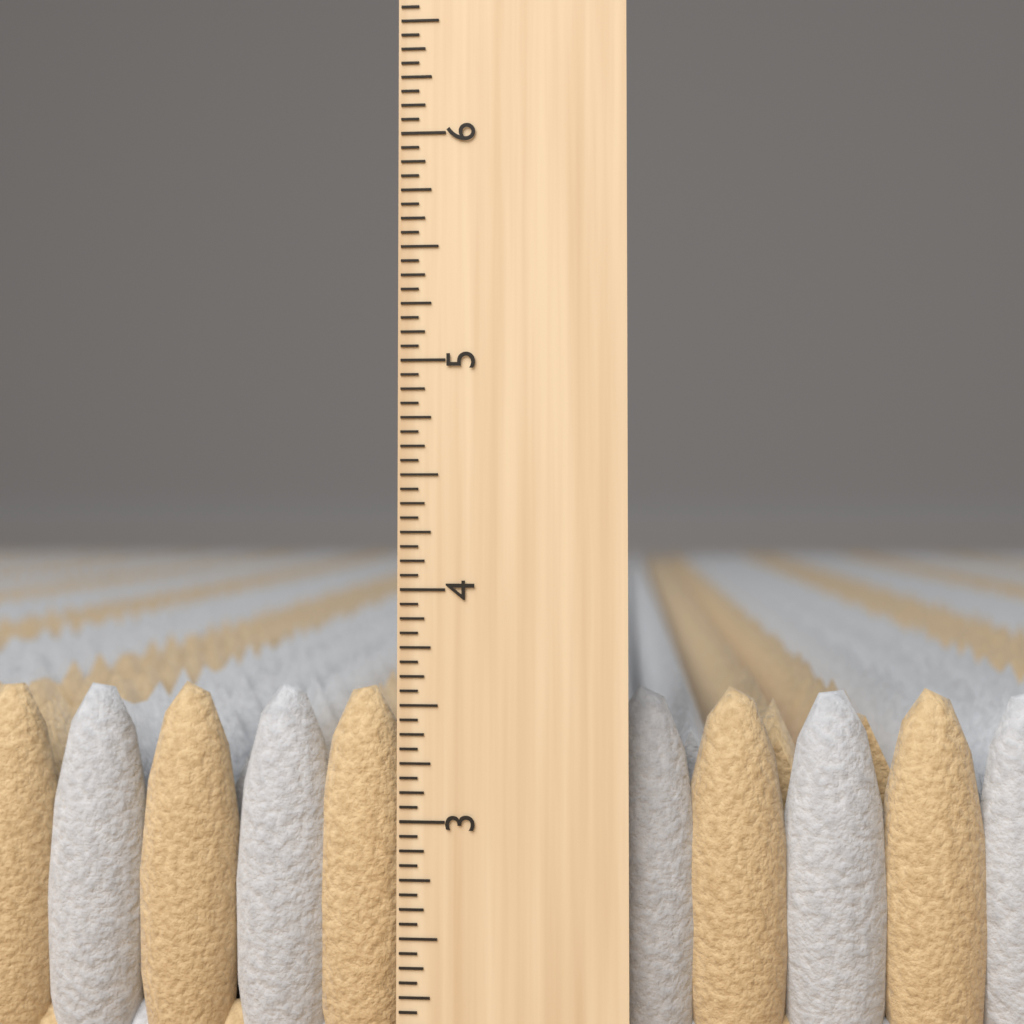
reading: 3.5625 inch
